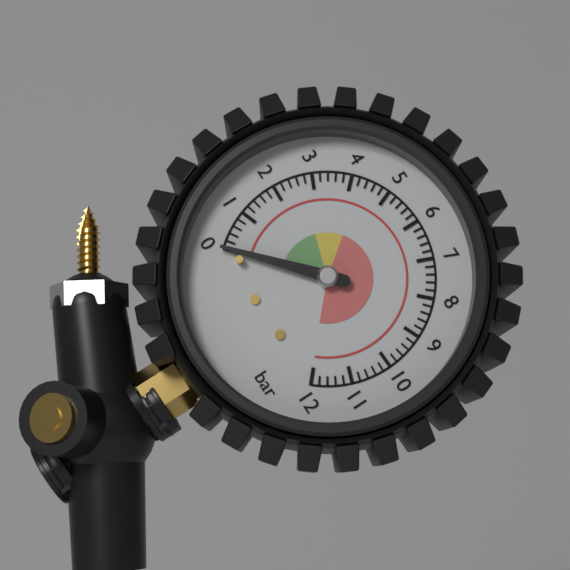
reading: 0.0 bar
